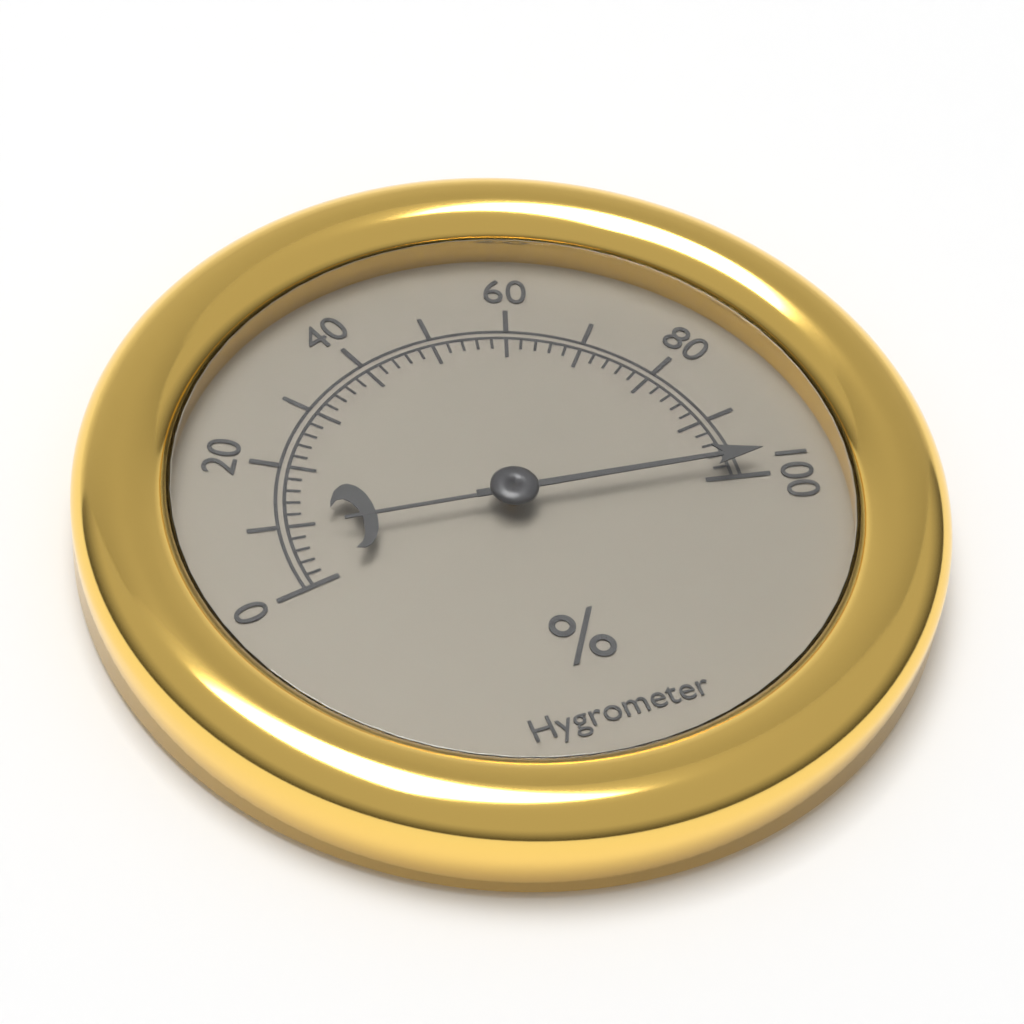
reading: 98 %
